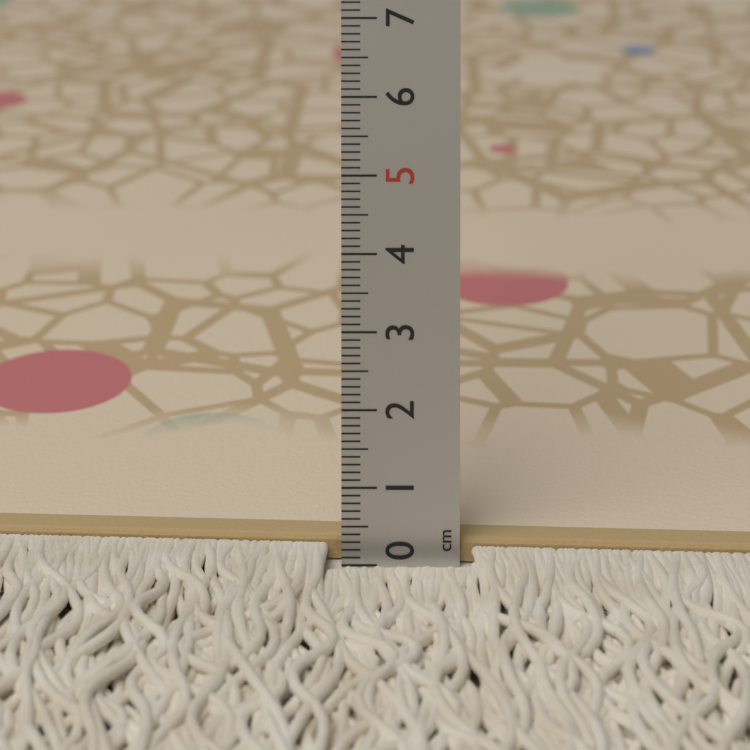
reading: 0.3 cm
